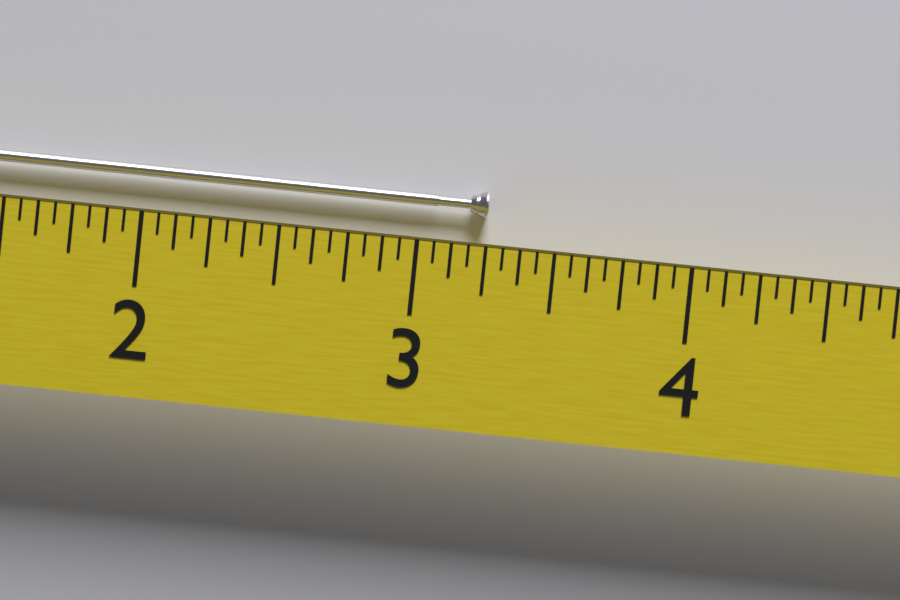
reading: 3.2500 (no unit)
